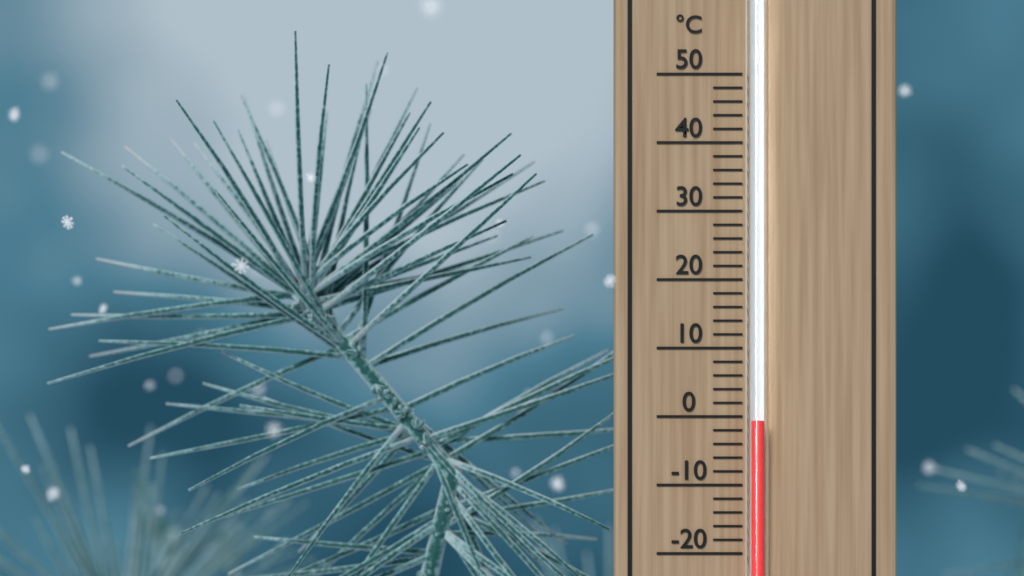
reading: -0.5 °C
